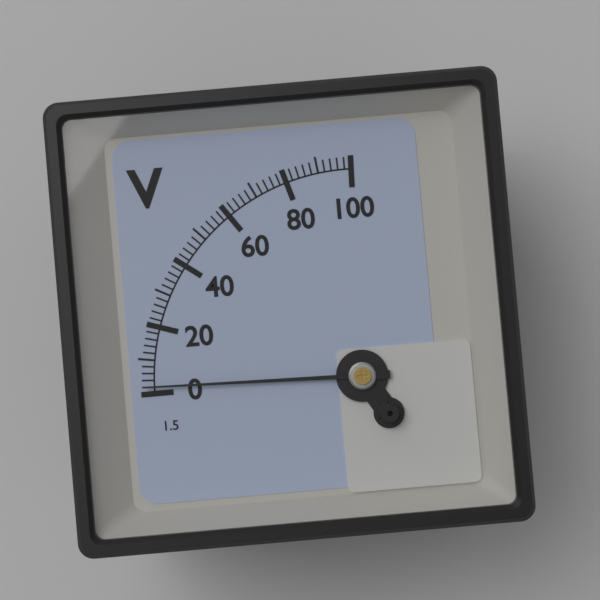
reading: 2 V
